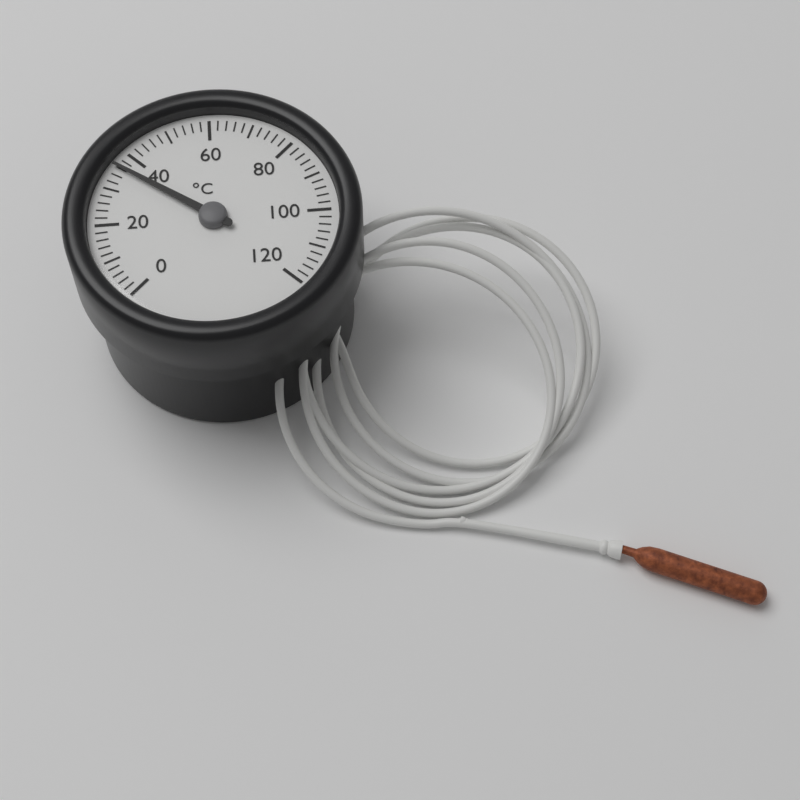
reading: 36 °C
